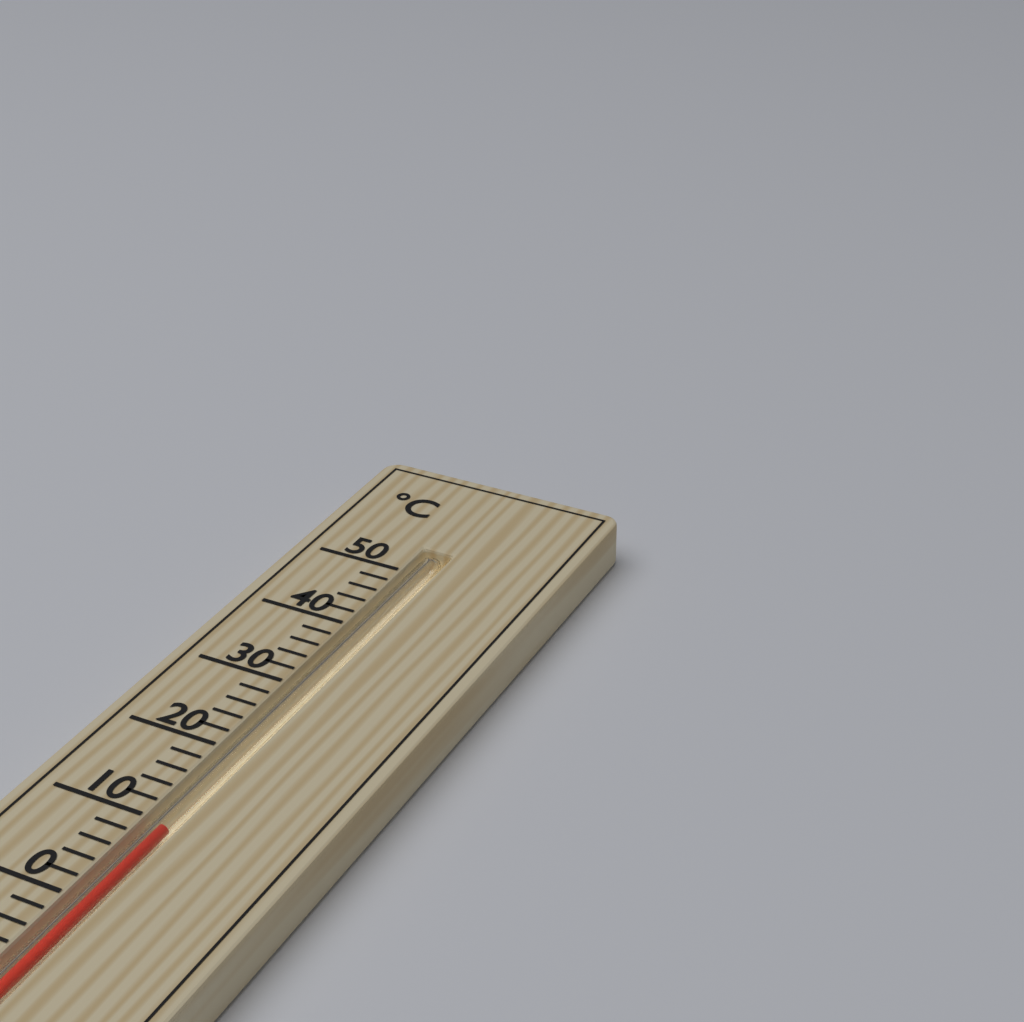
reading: 10 °C
